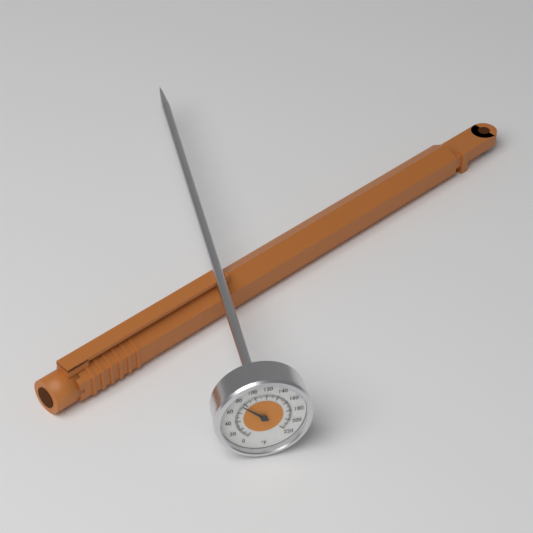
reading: 76 °F
